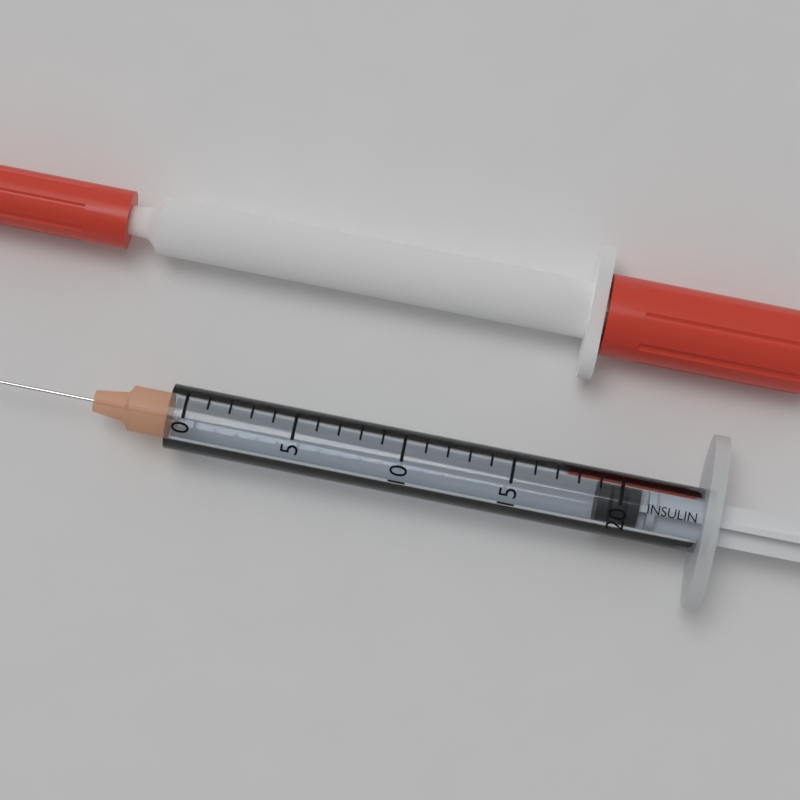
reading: 19 (no unit)
